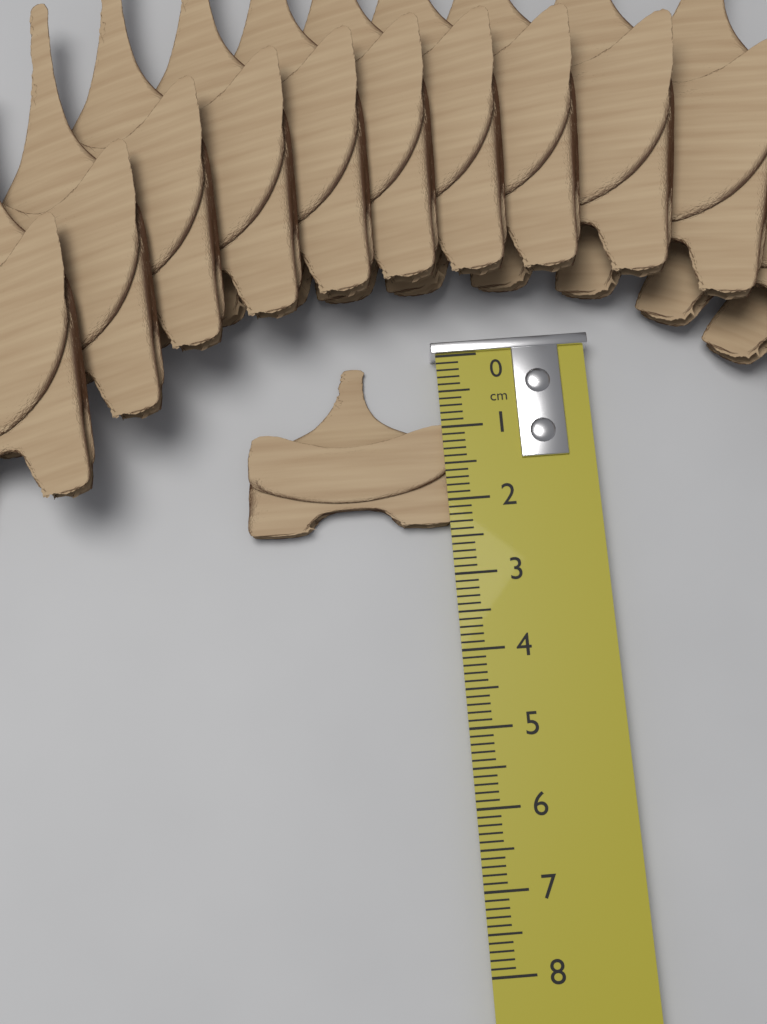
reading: 2.3 cm
